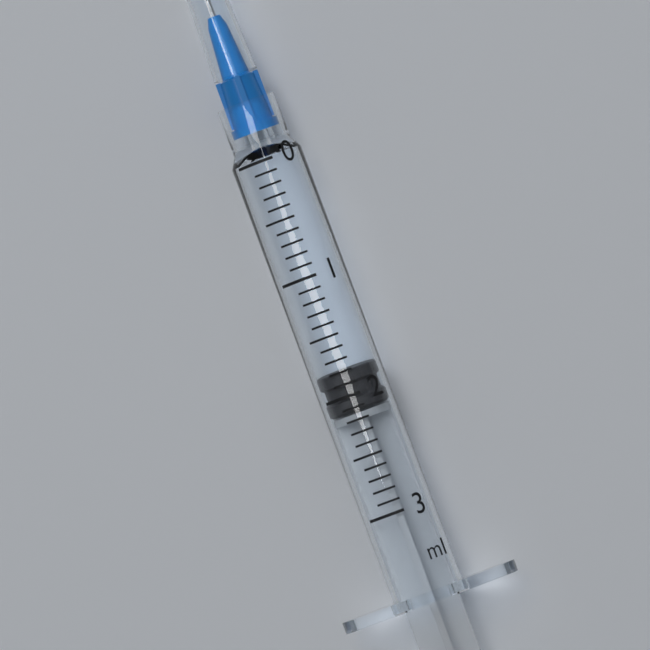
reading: 1.8 ml
